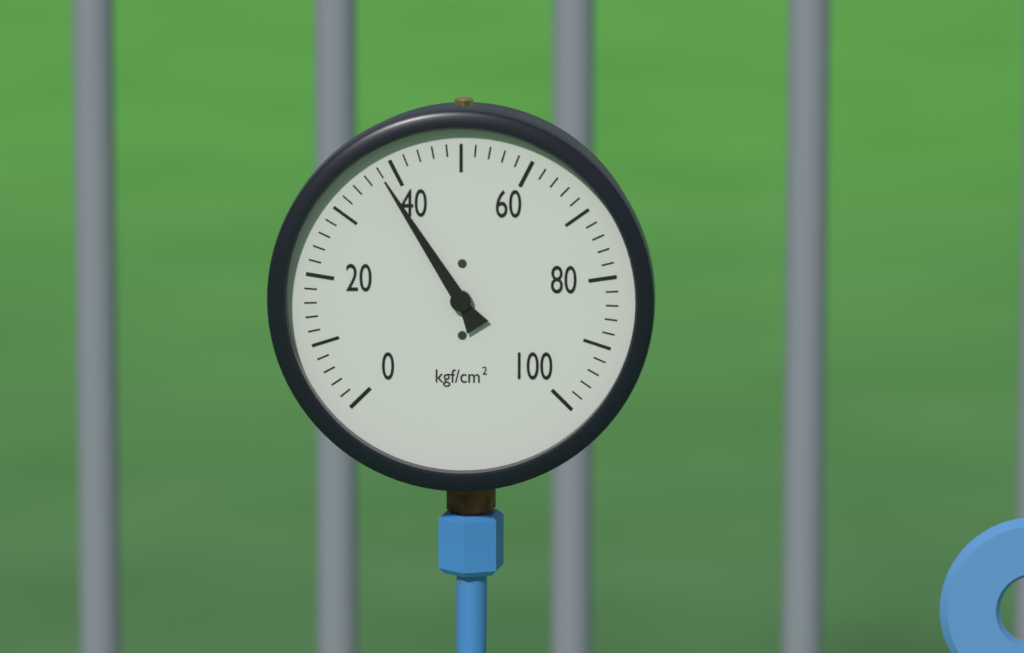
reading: 38 kgf/cm²
